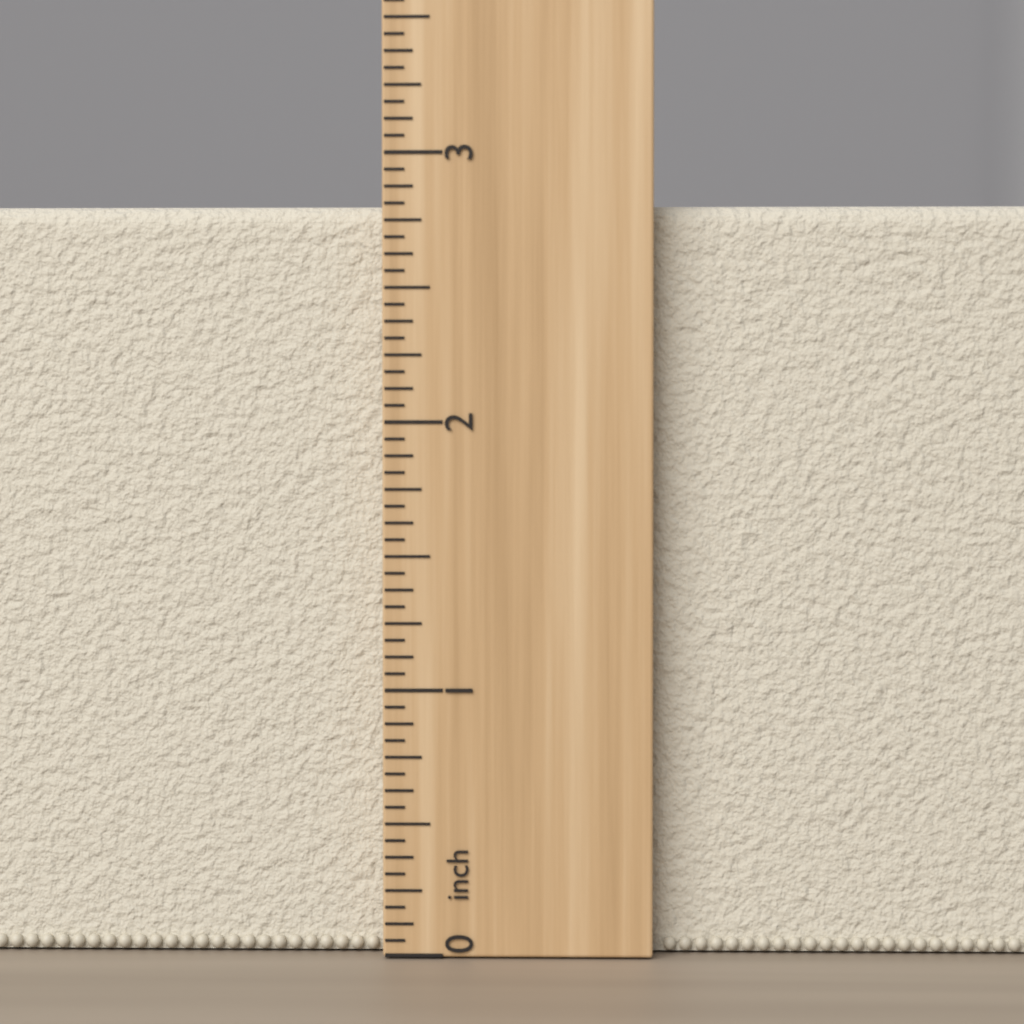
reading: 2.8125 inch
